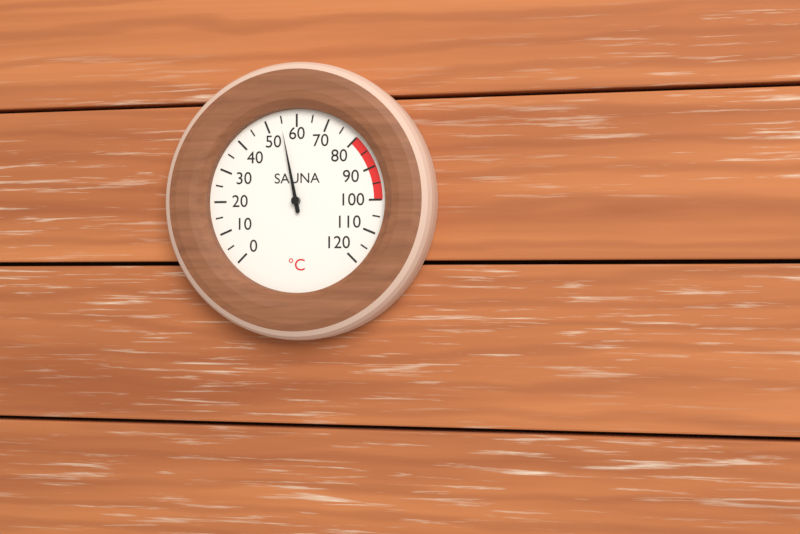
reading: 55 °C
